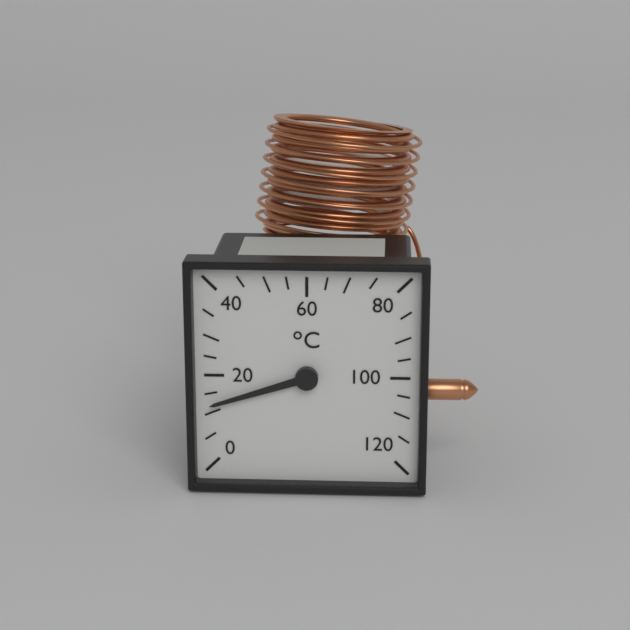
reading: 12 °C
